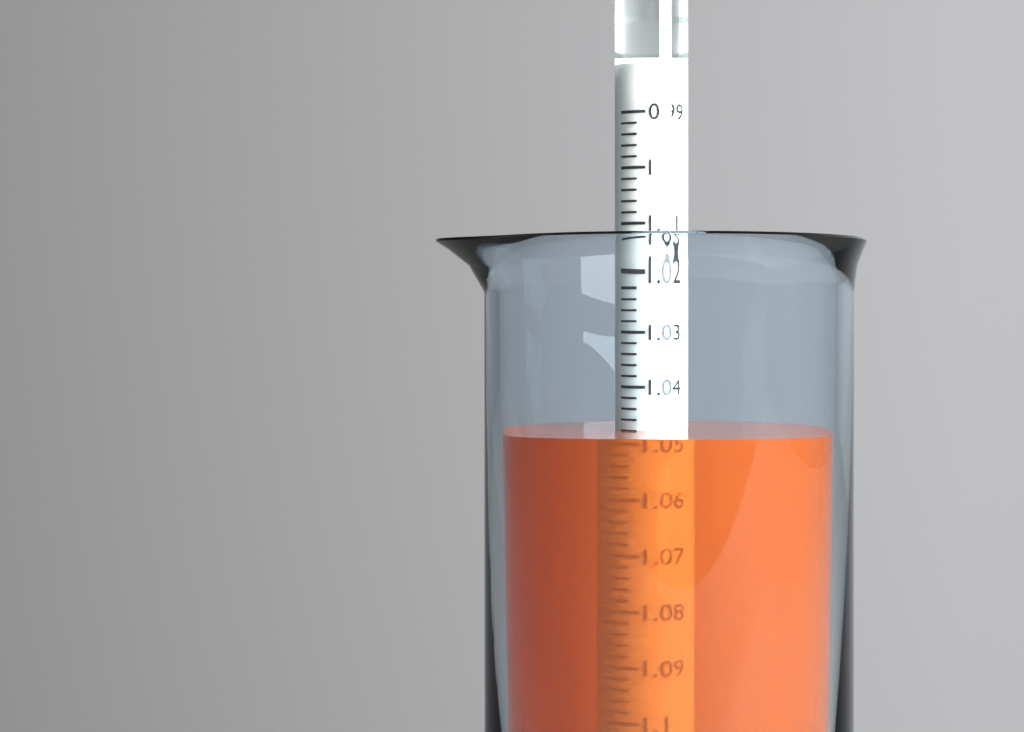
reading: 1.048 (no unit)
